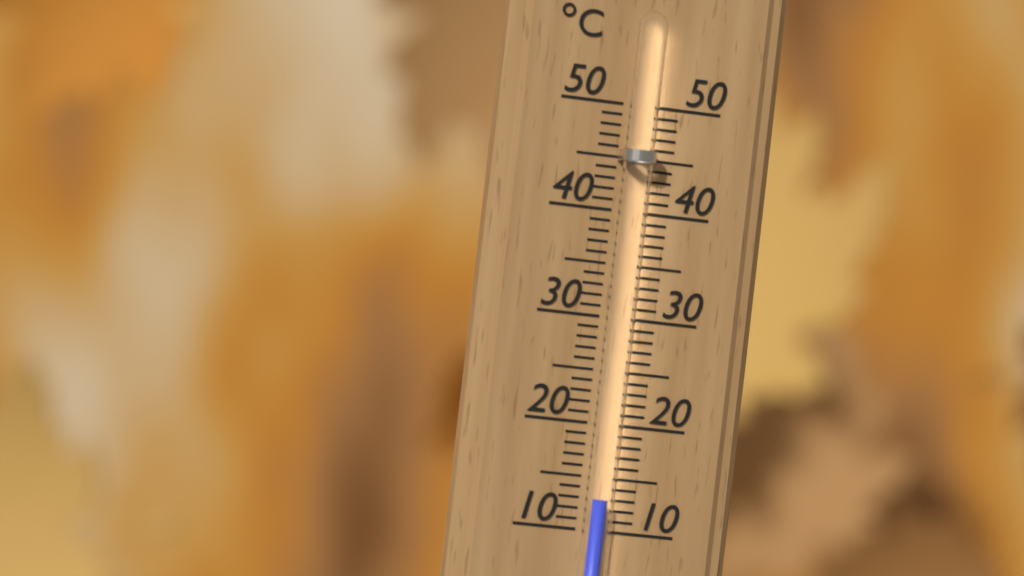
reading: 13 °C
